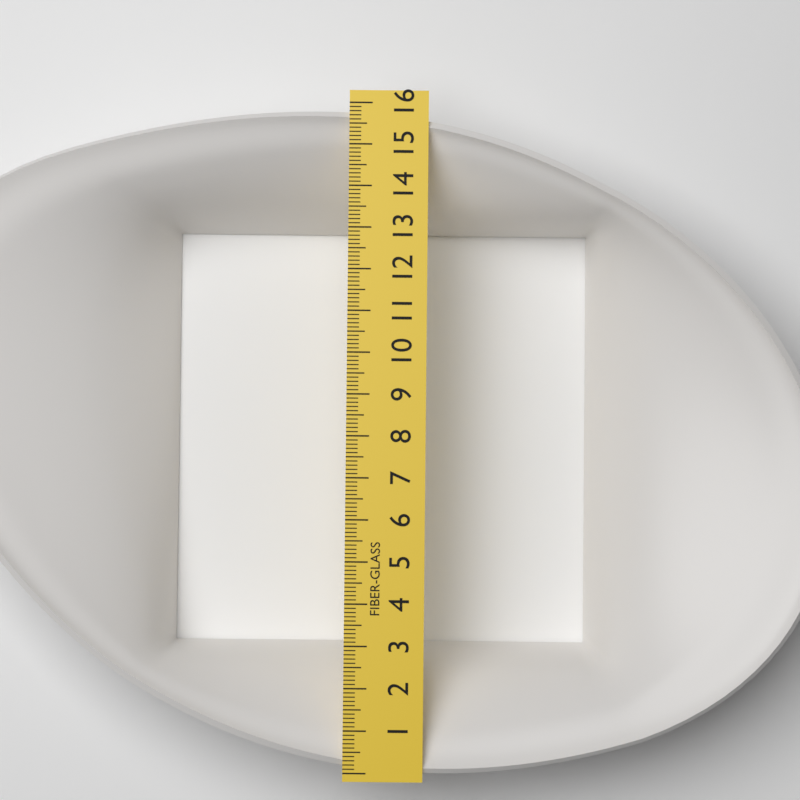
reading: 15.8 (no unit)
